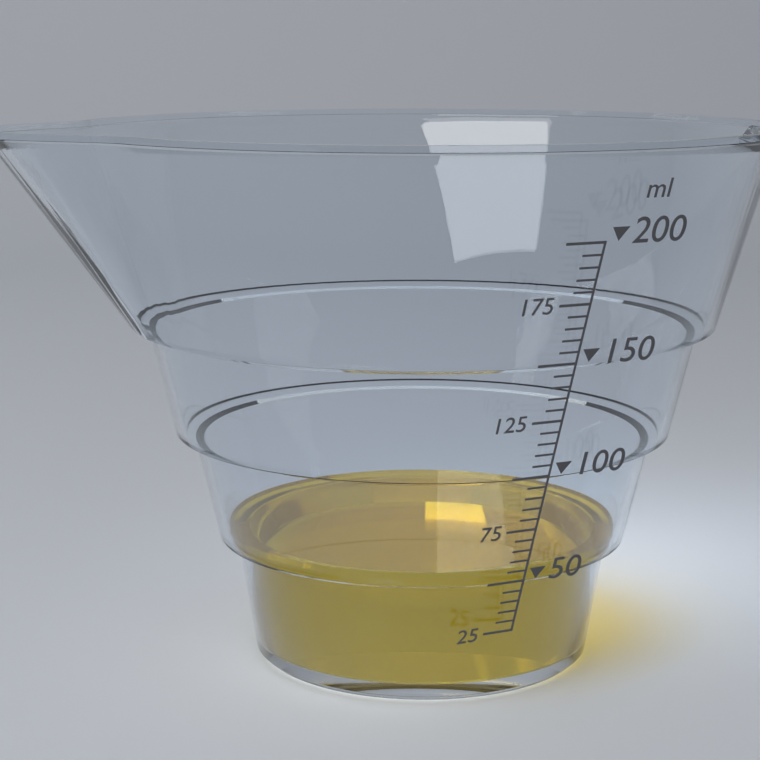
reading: 55 ml
